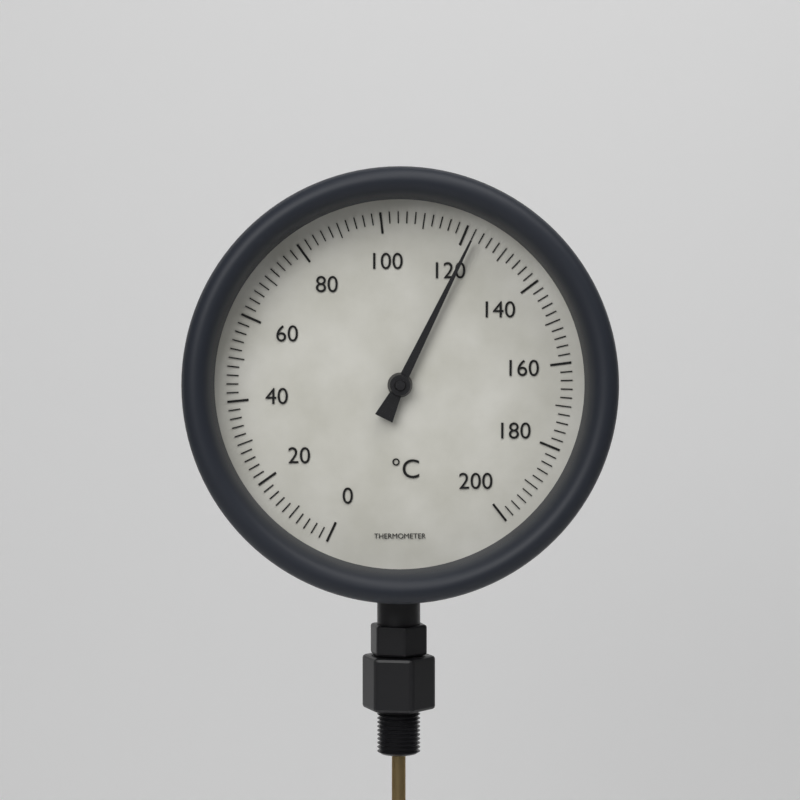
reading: 122 °C
